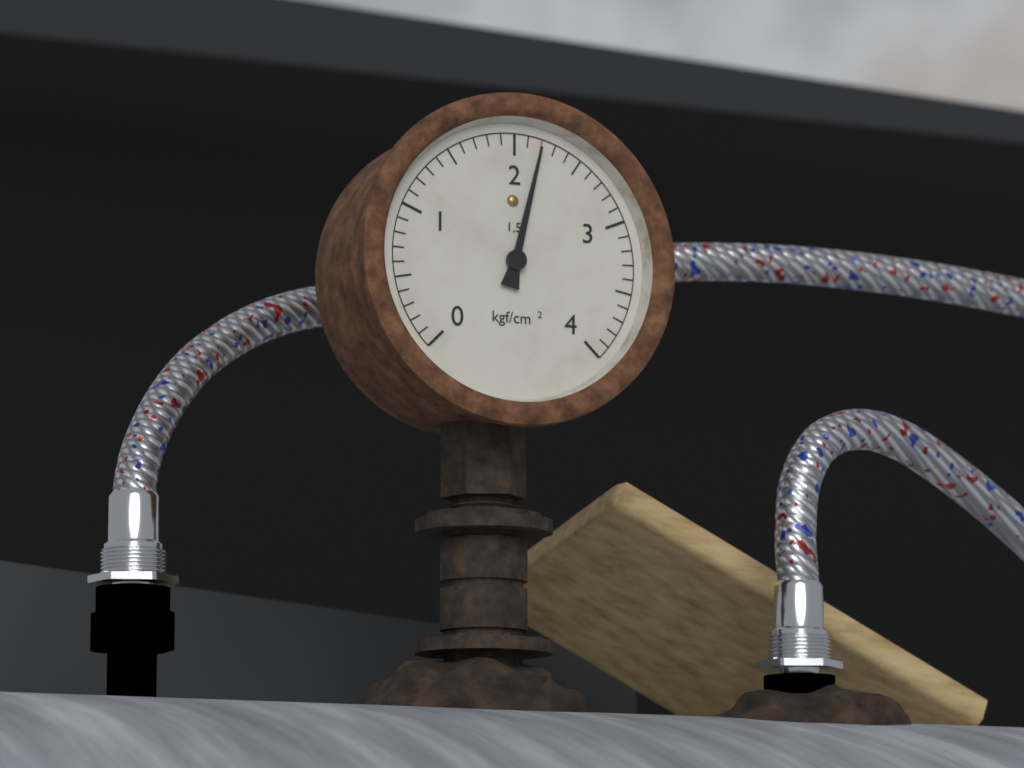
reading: 2.2 kgf/cm²
